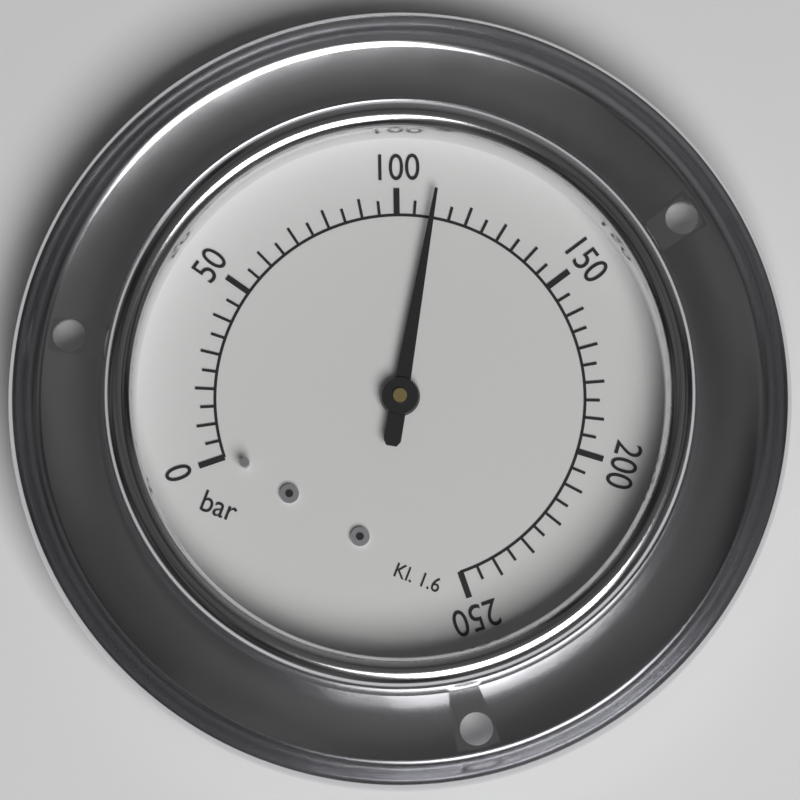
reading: 110 bar
